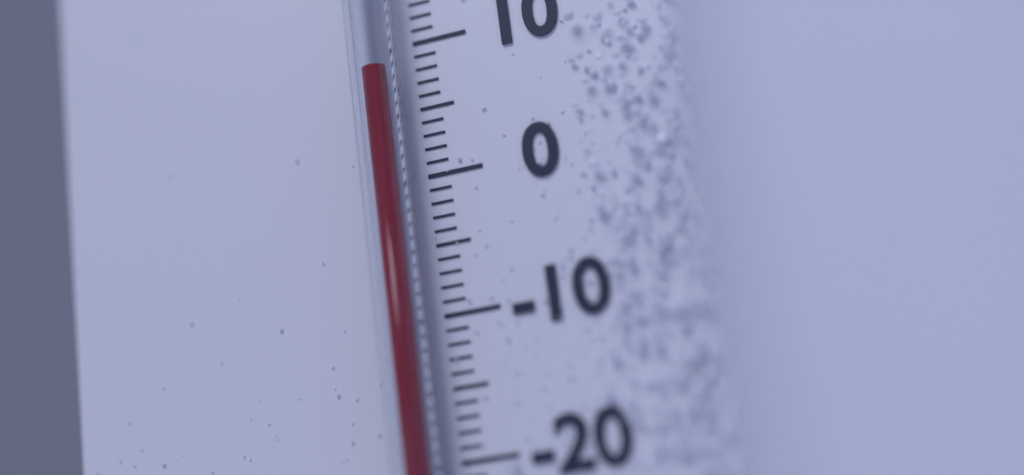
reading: 8 °C
